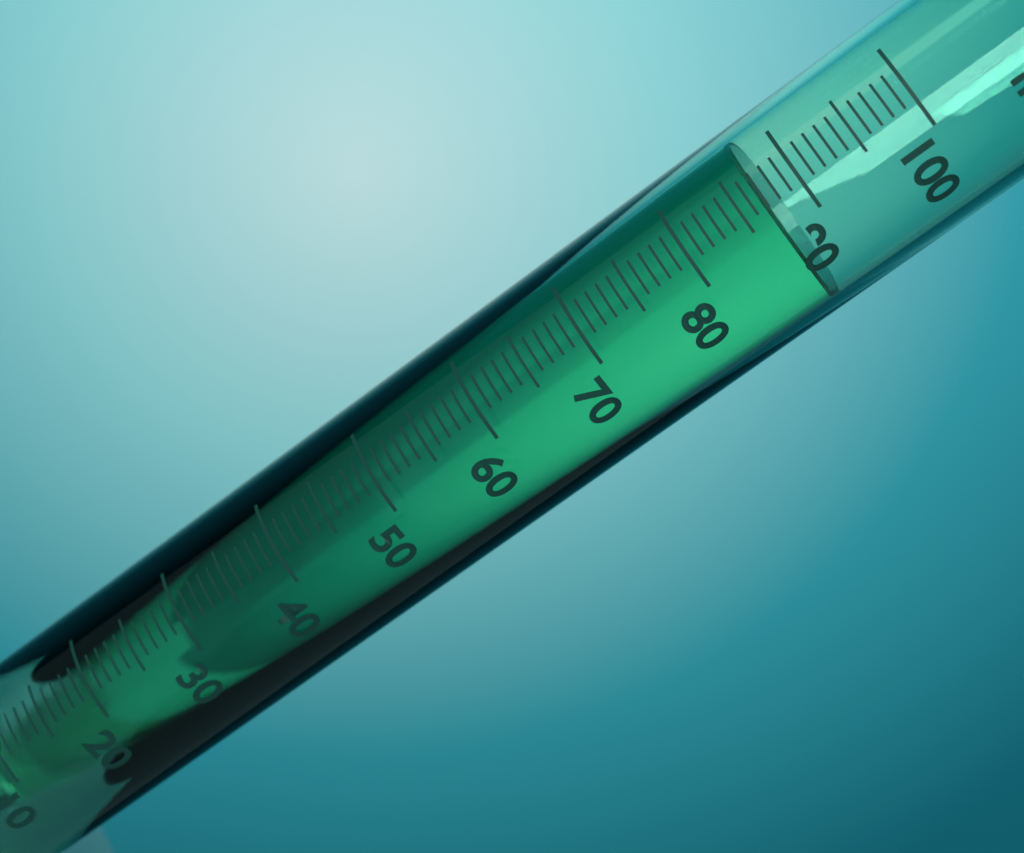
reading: 87 ml
